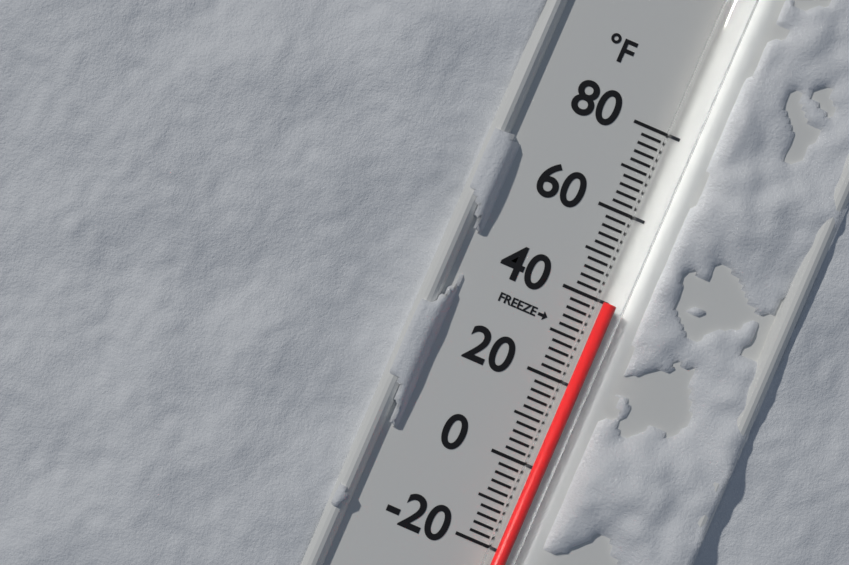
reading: 40 °F
